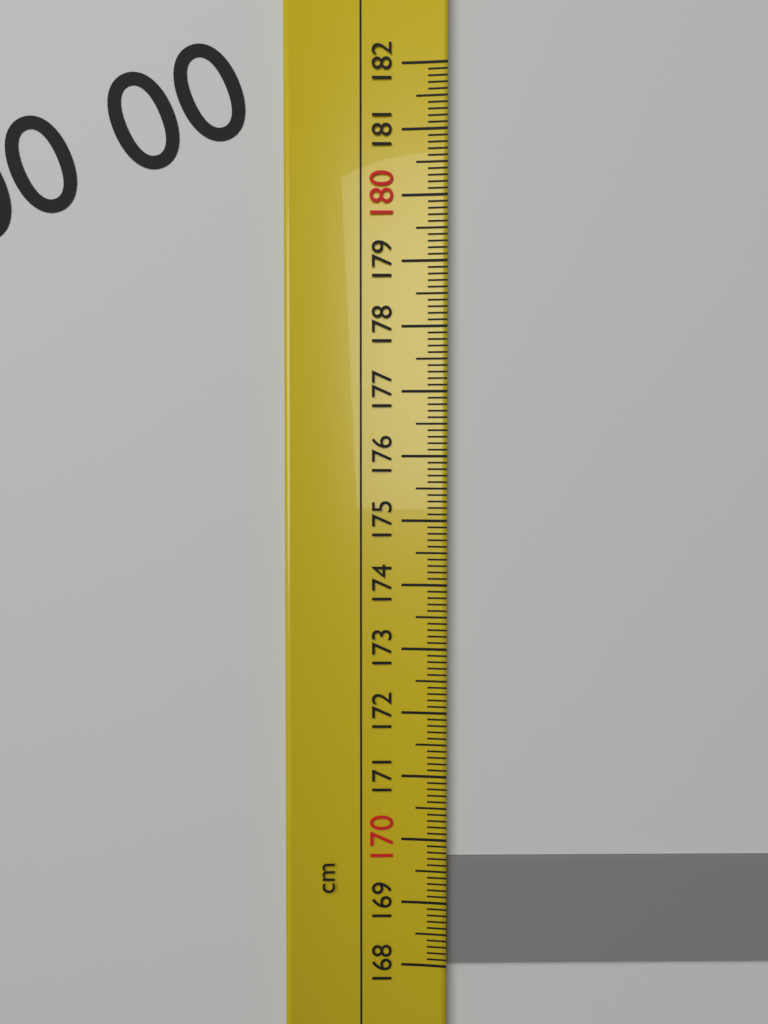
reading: 169.7 cm
